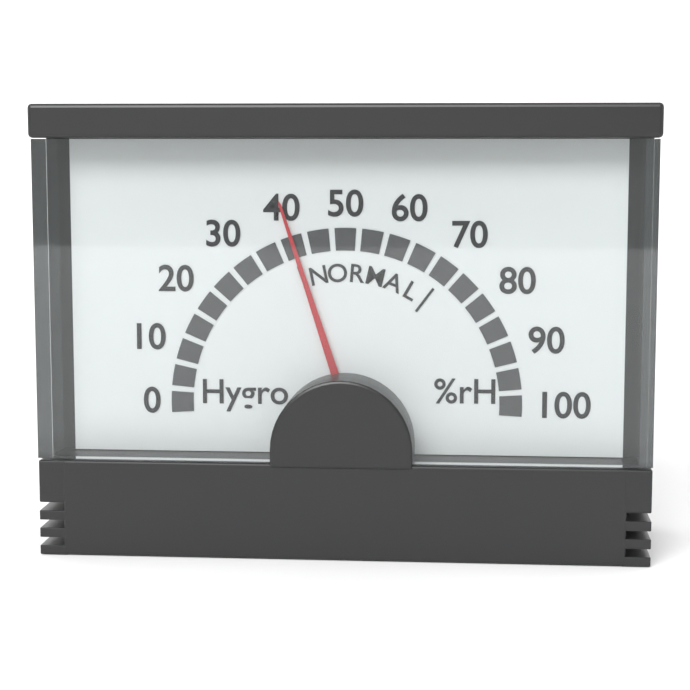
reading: 40 %rH
